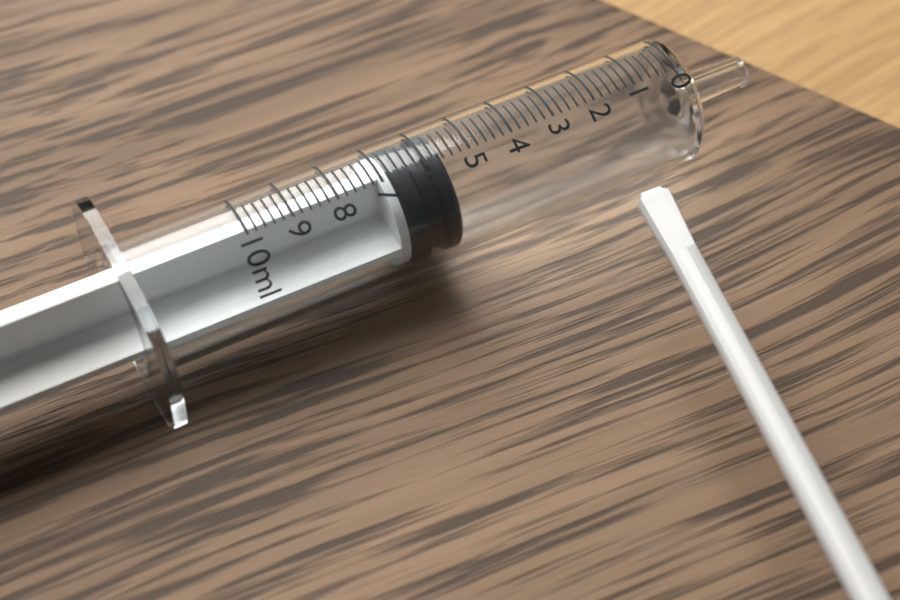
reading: 5.6 ml
